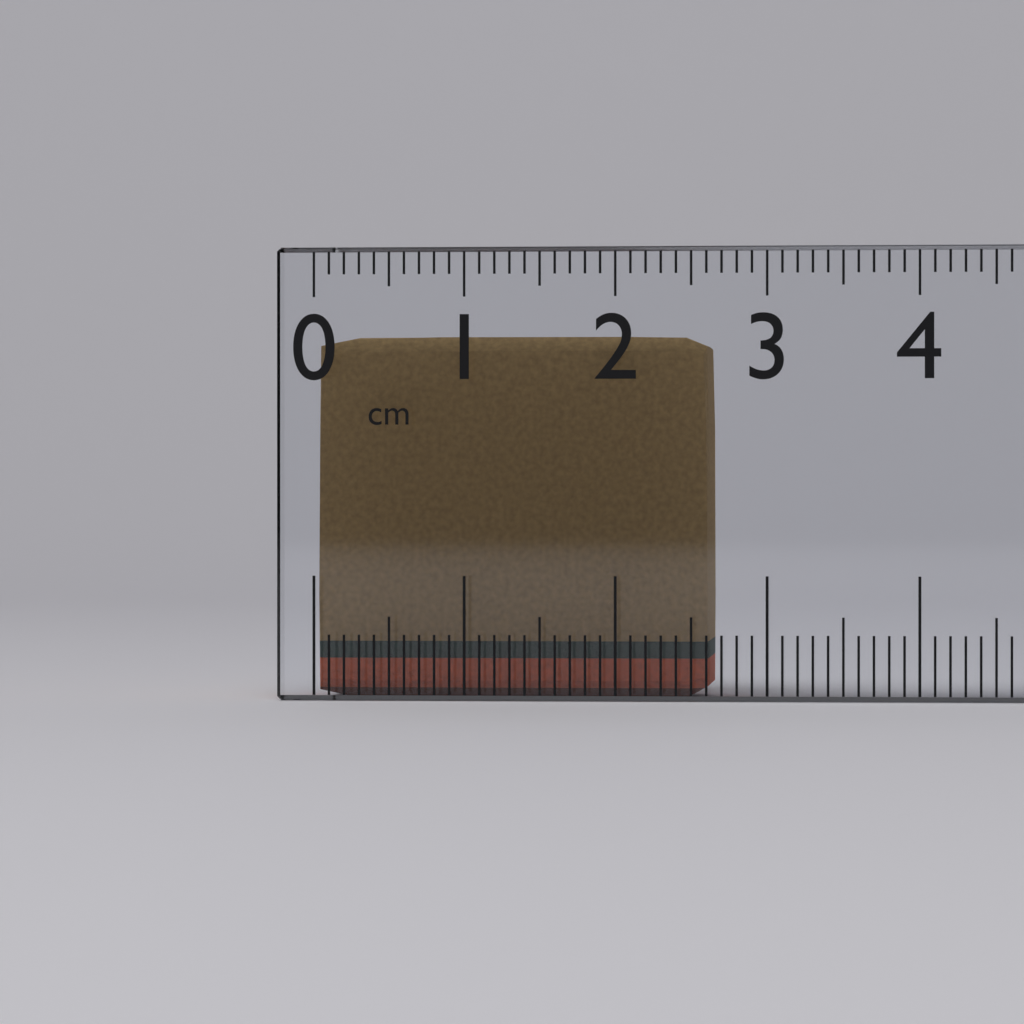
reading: 2.6 cm
